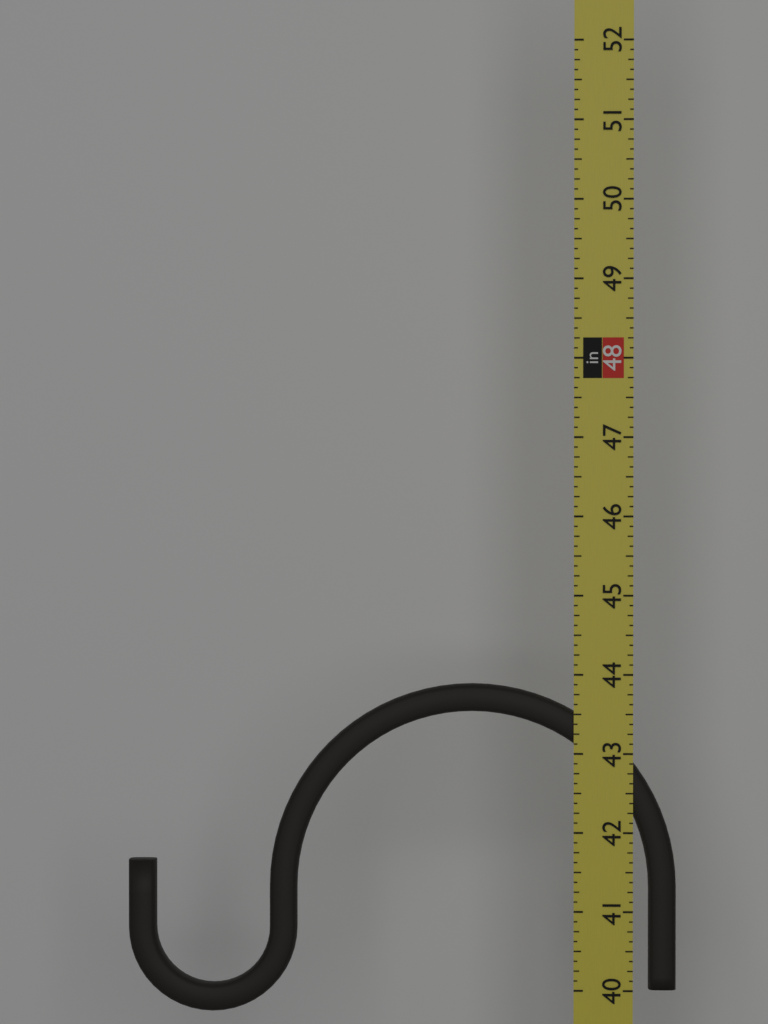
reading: 43.875 in
